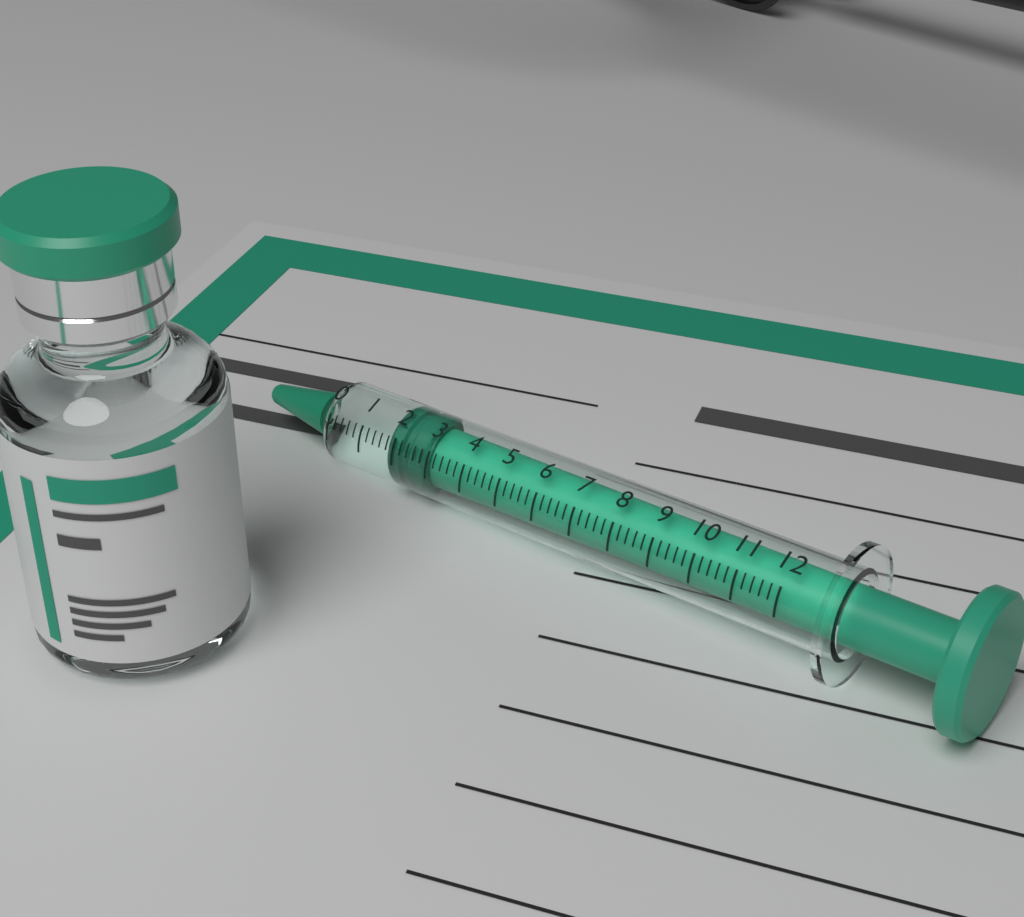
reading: 1.8 (no unit)
